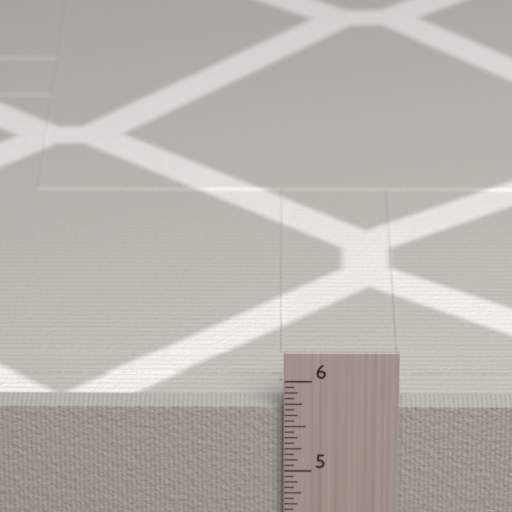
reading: 5.6875 in
